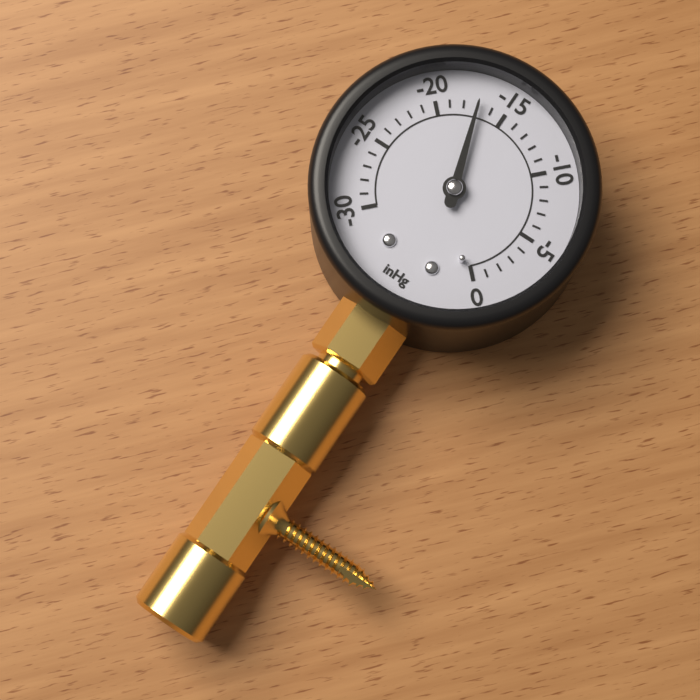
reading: -17 inHg
